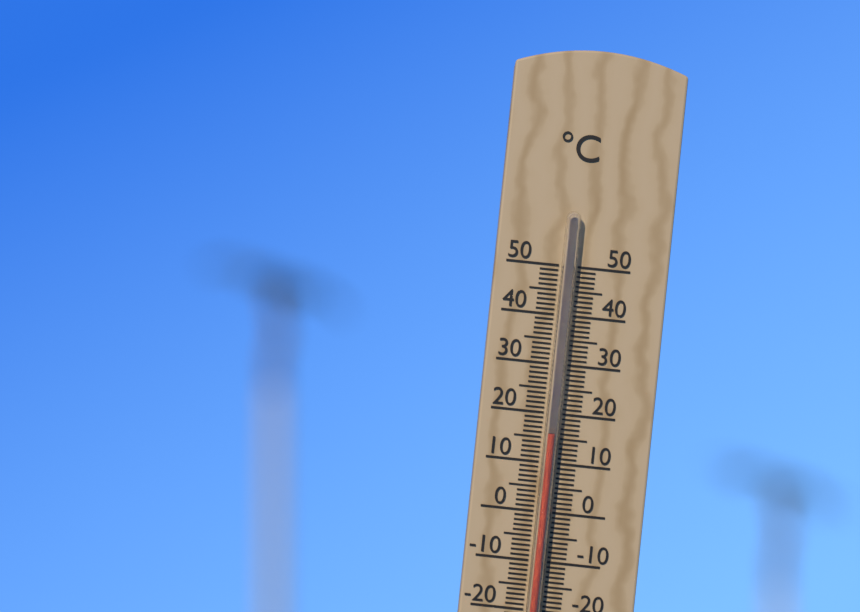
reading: 16 °C
